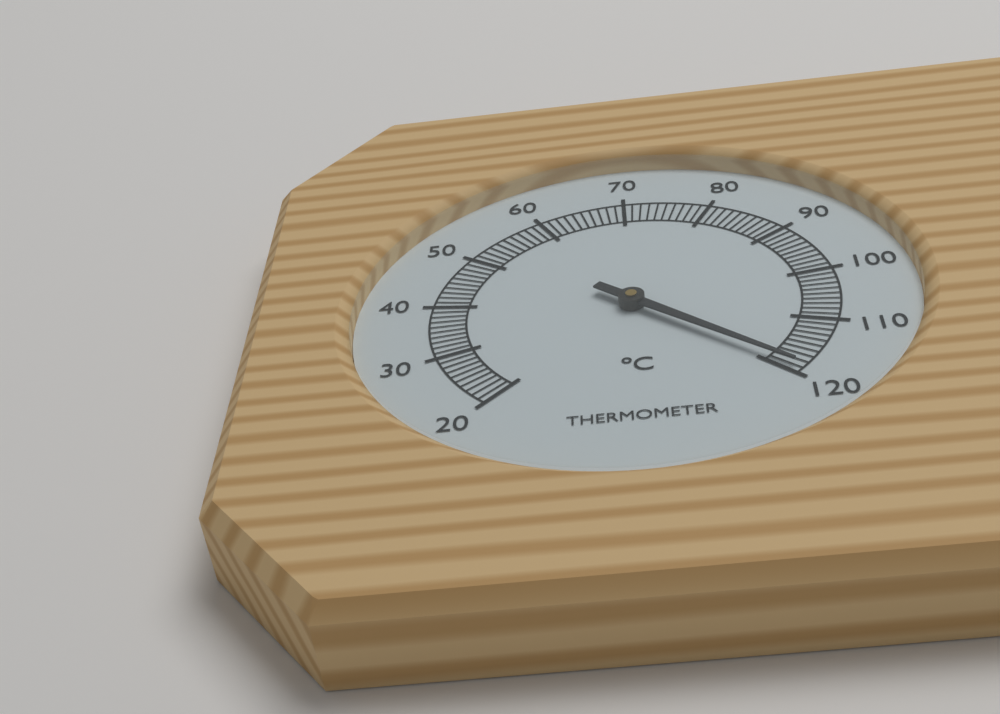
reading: 119 °C
